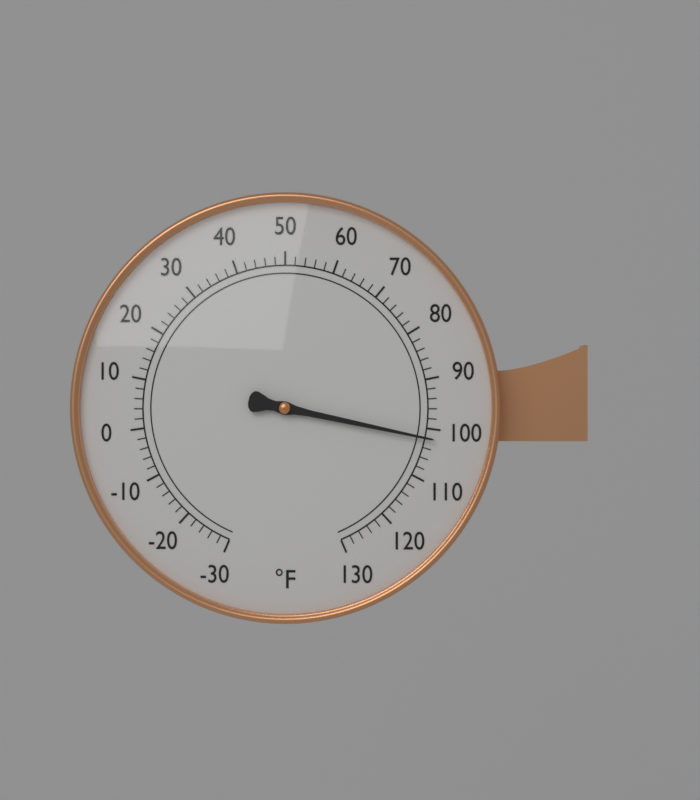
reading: 102 °F
